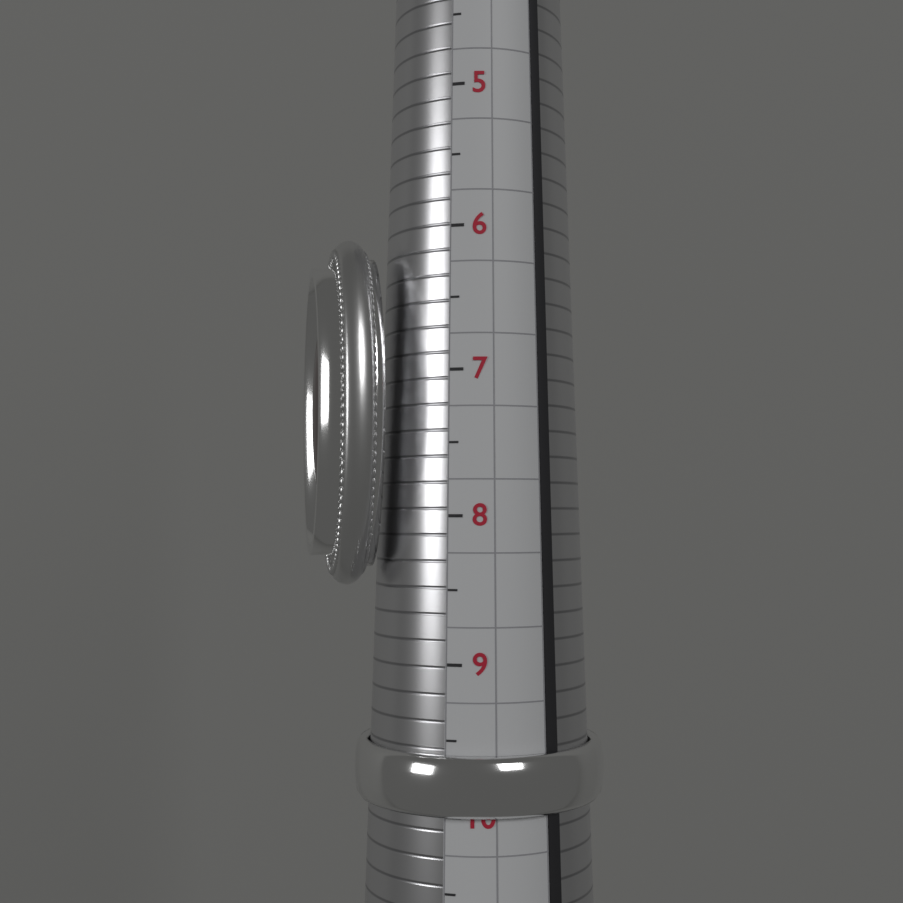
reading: 10.0 (no unit)
